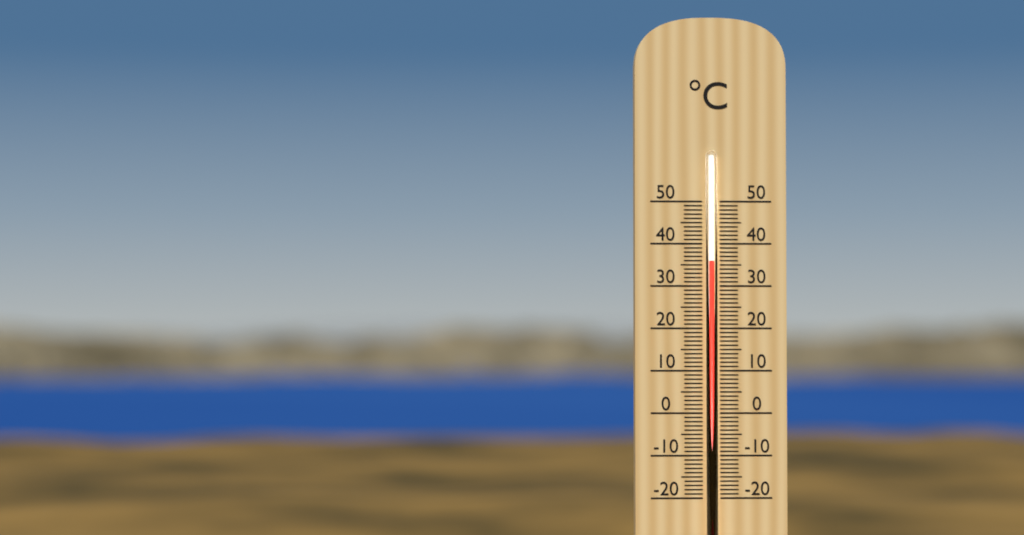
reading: 36 °C
